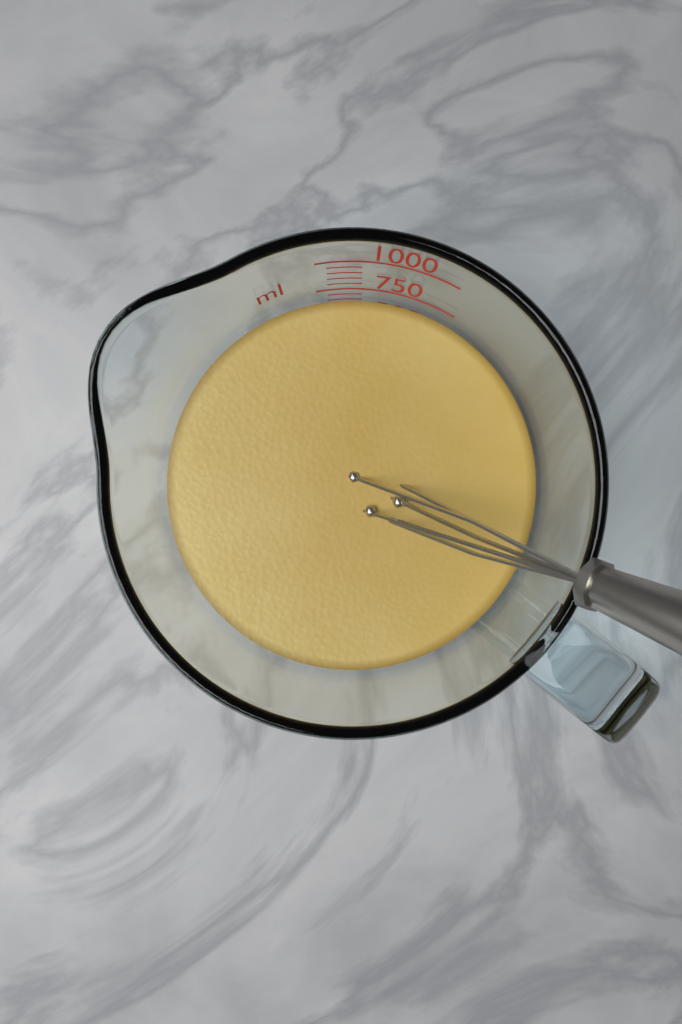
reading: 650 ml
